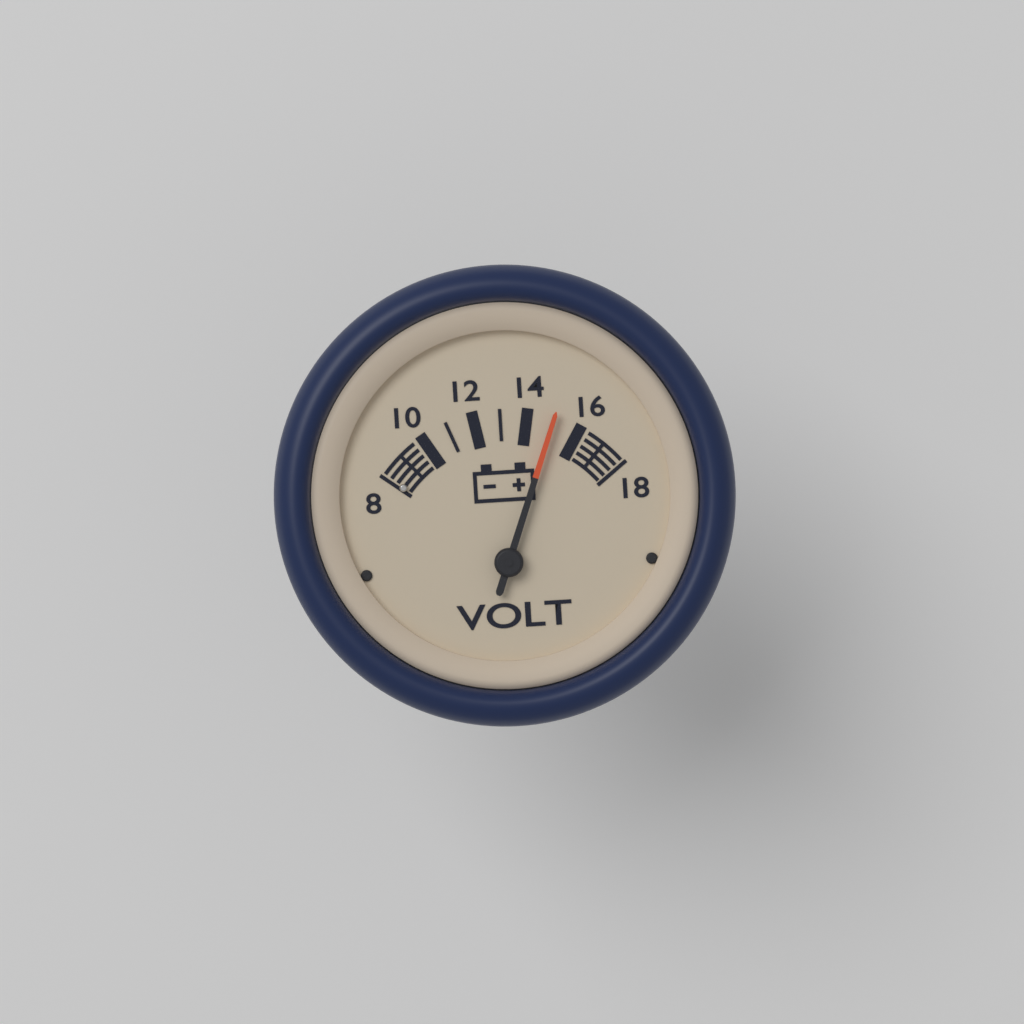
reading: 15 V
